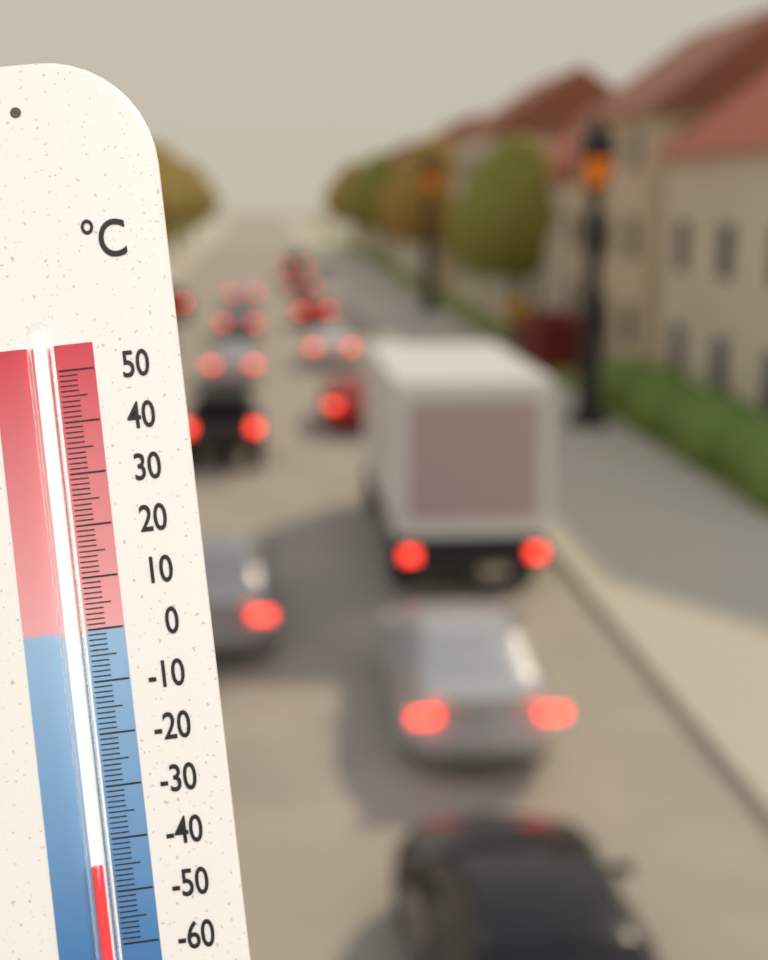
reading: -44 °C
